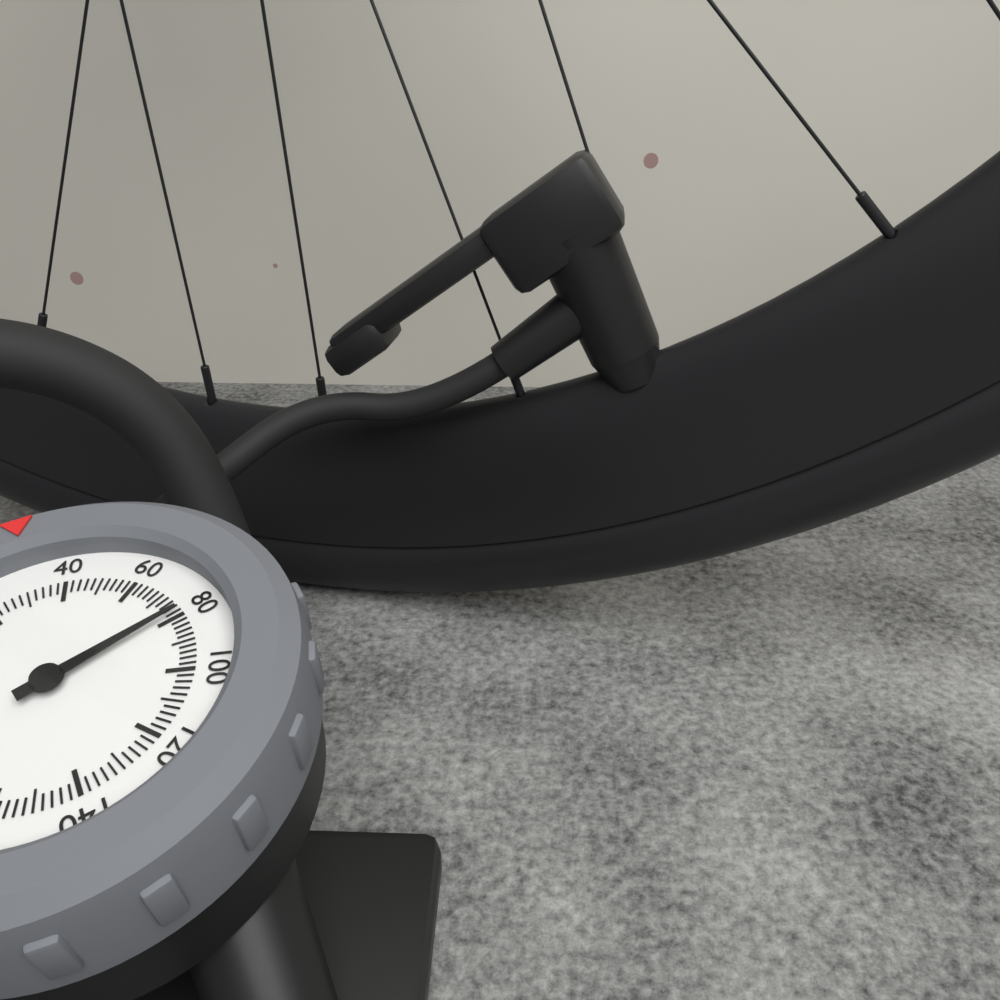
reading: 78 psi
